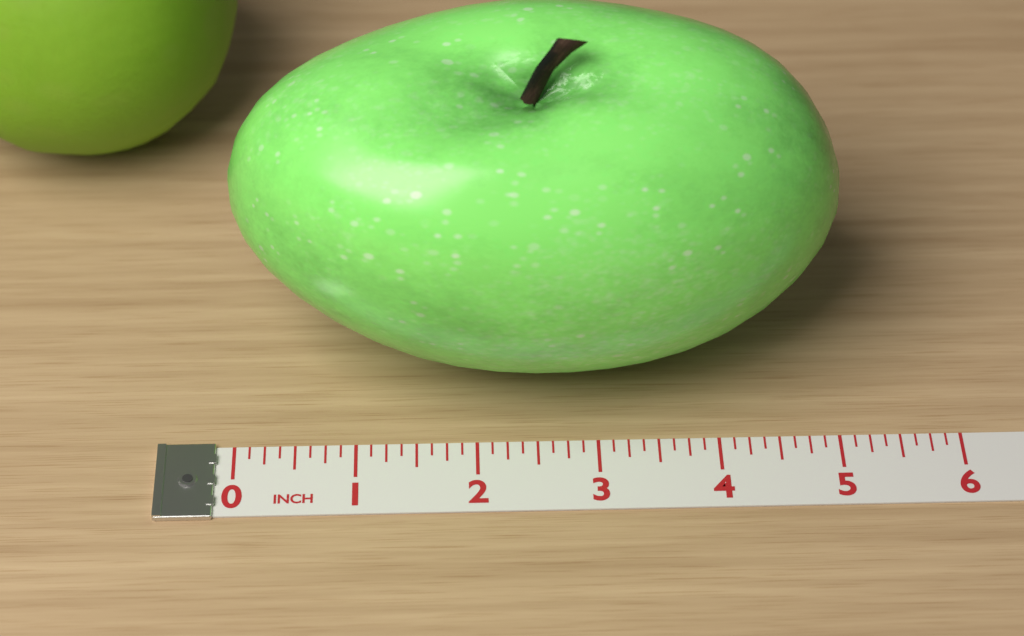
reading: 5.000 inch
